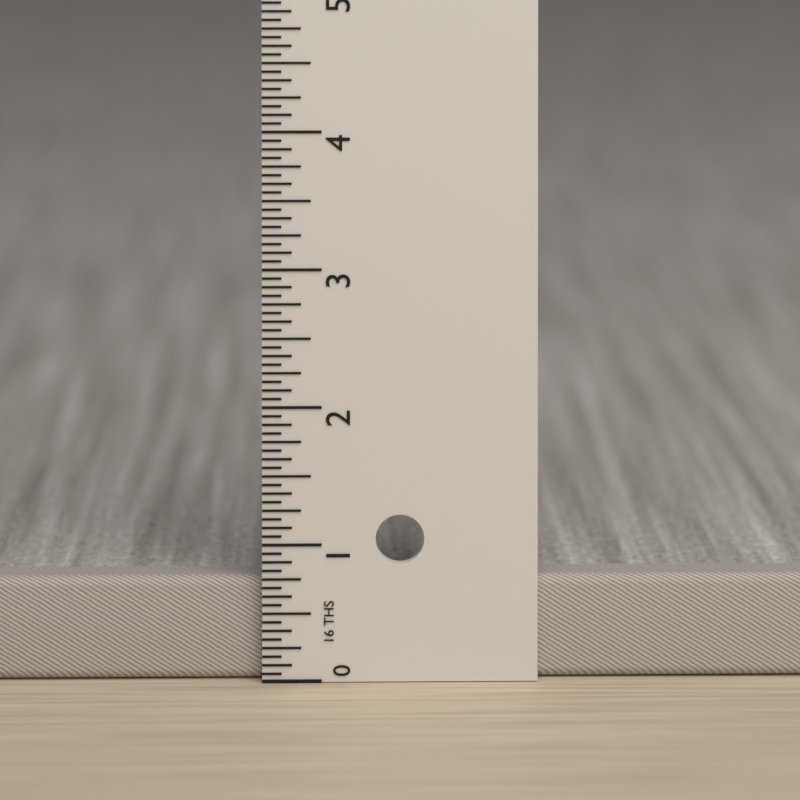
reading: 0.7500 in
